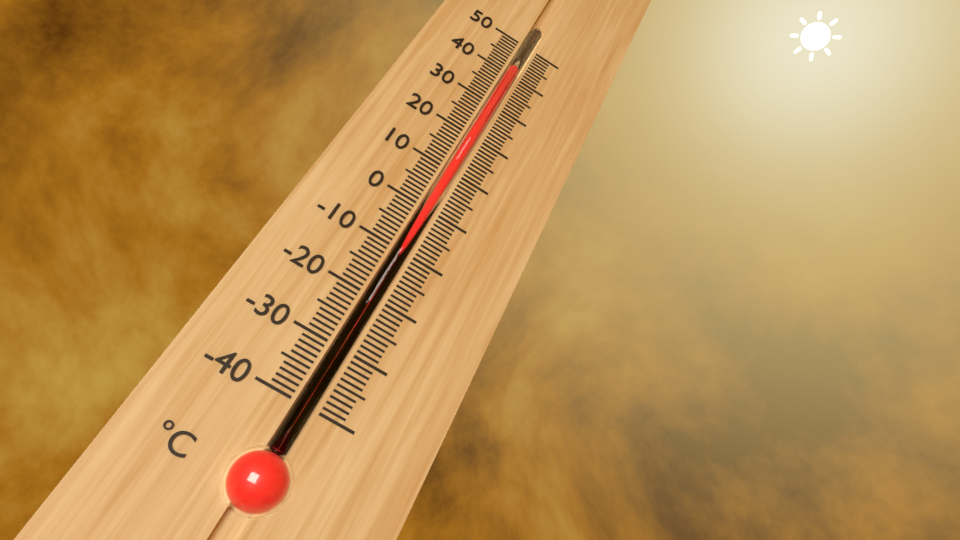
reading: 42 °C
